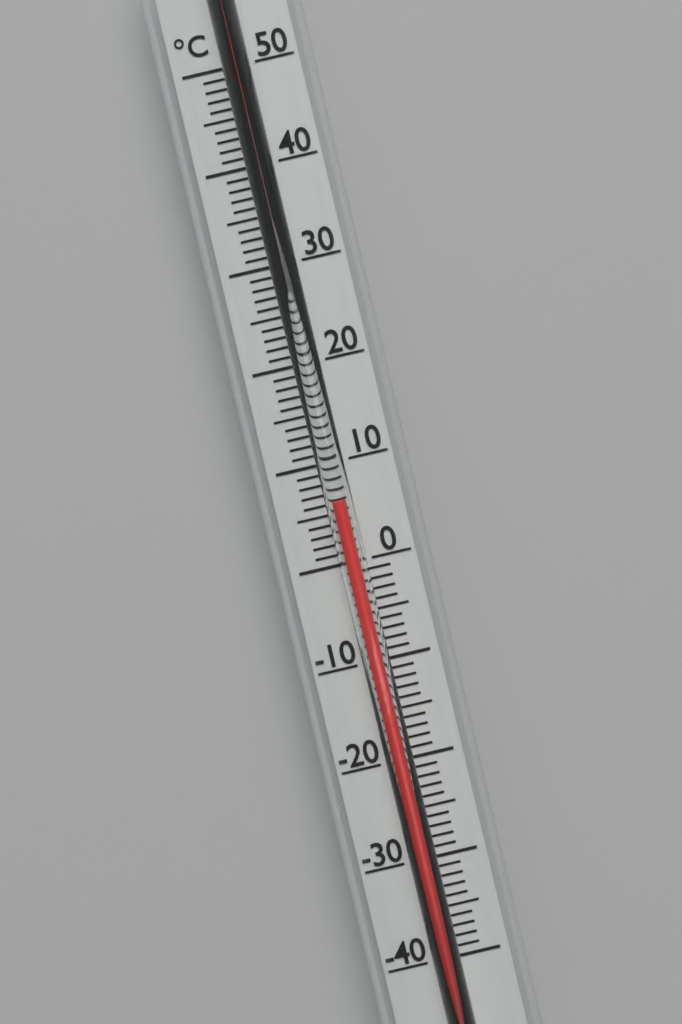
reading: 6 °C
